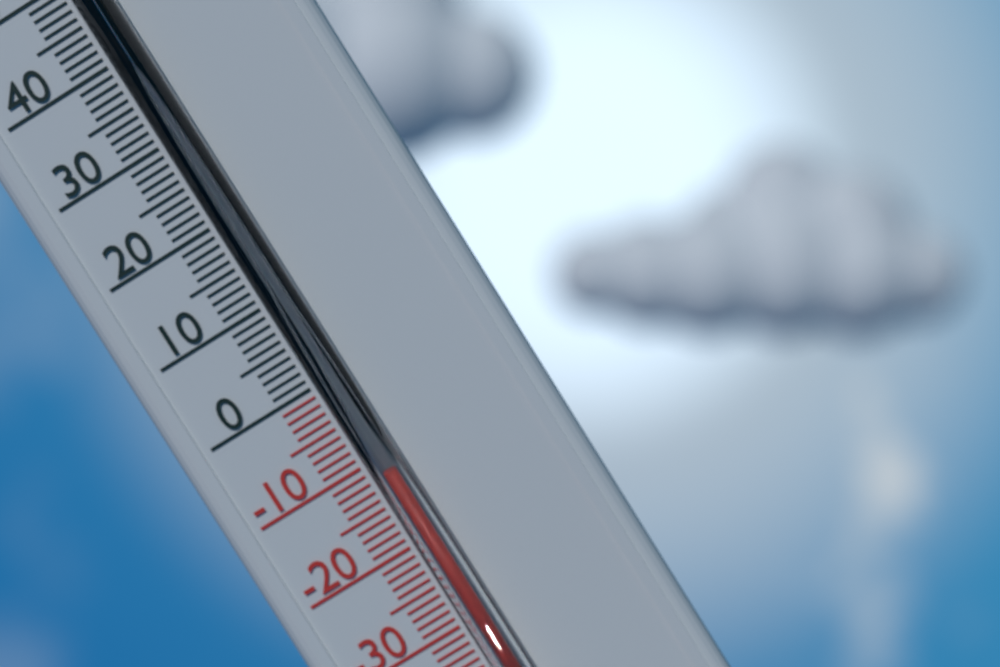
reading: -12 °C
